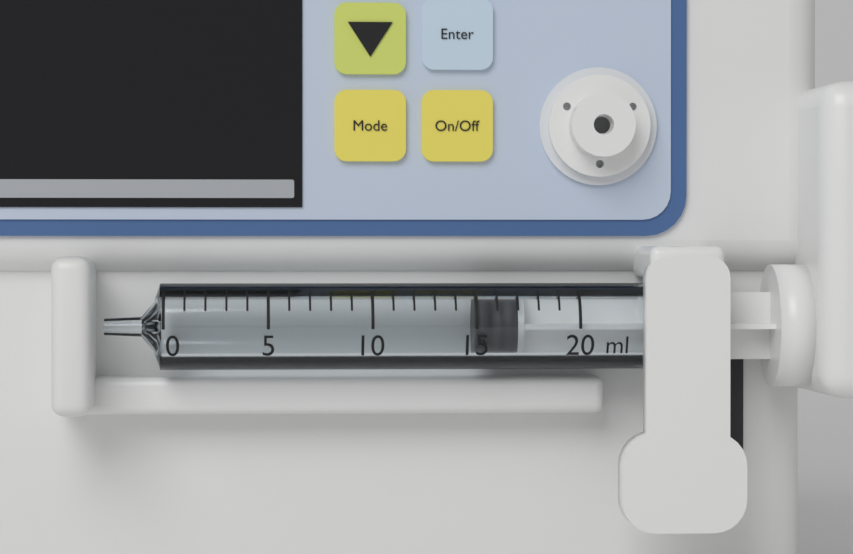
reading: 15 ml
